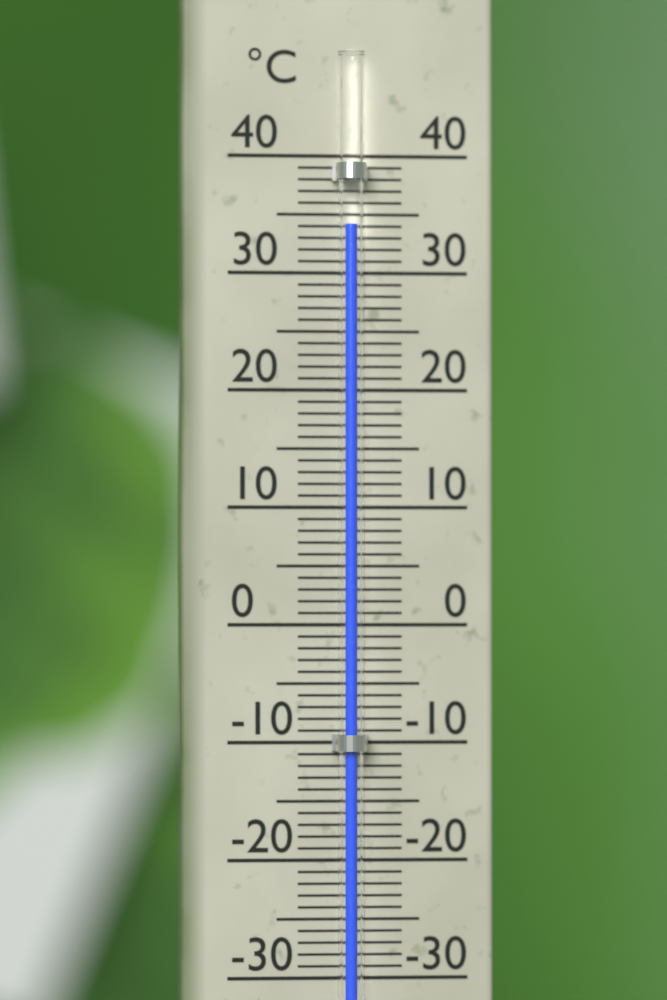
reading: 34 °C
